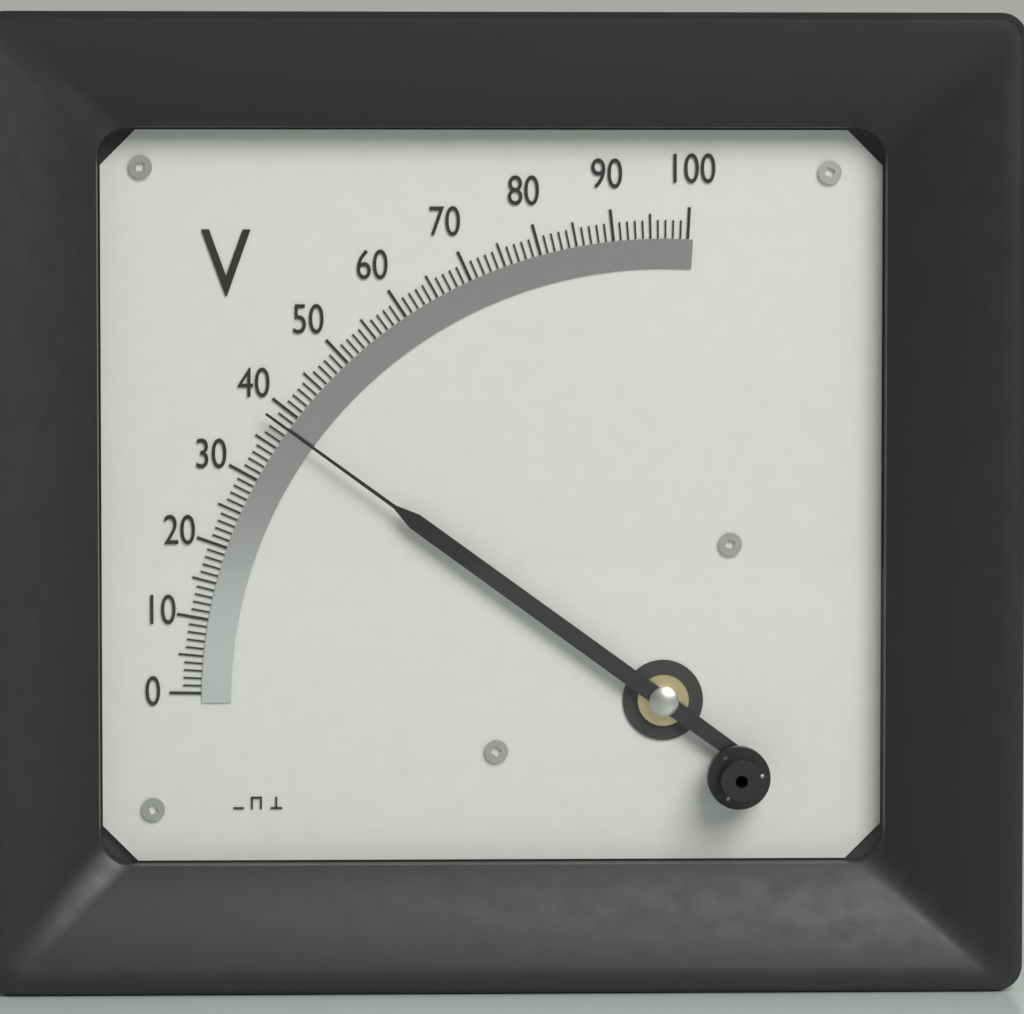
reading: 38 V
